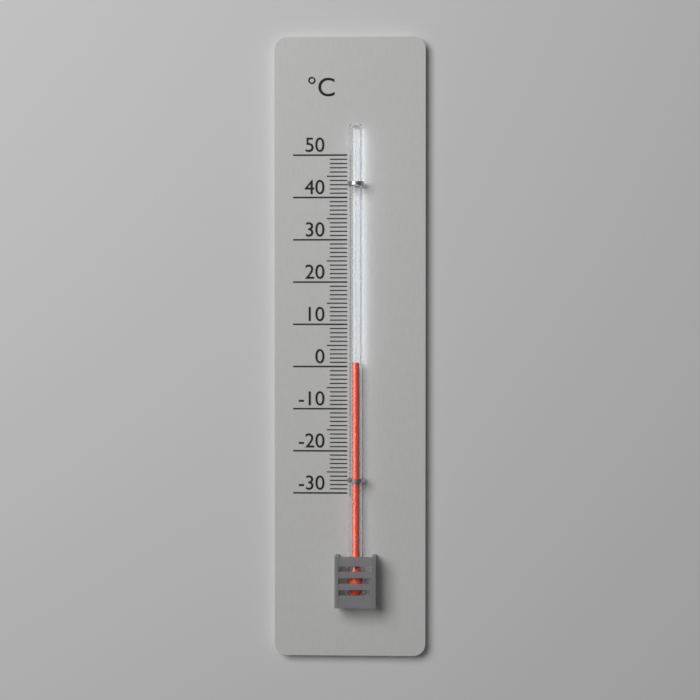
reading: 1 °C
